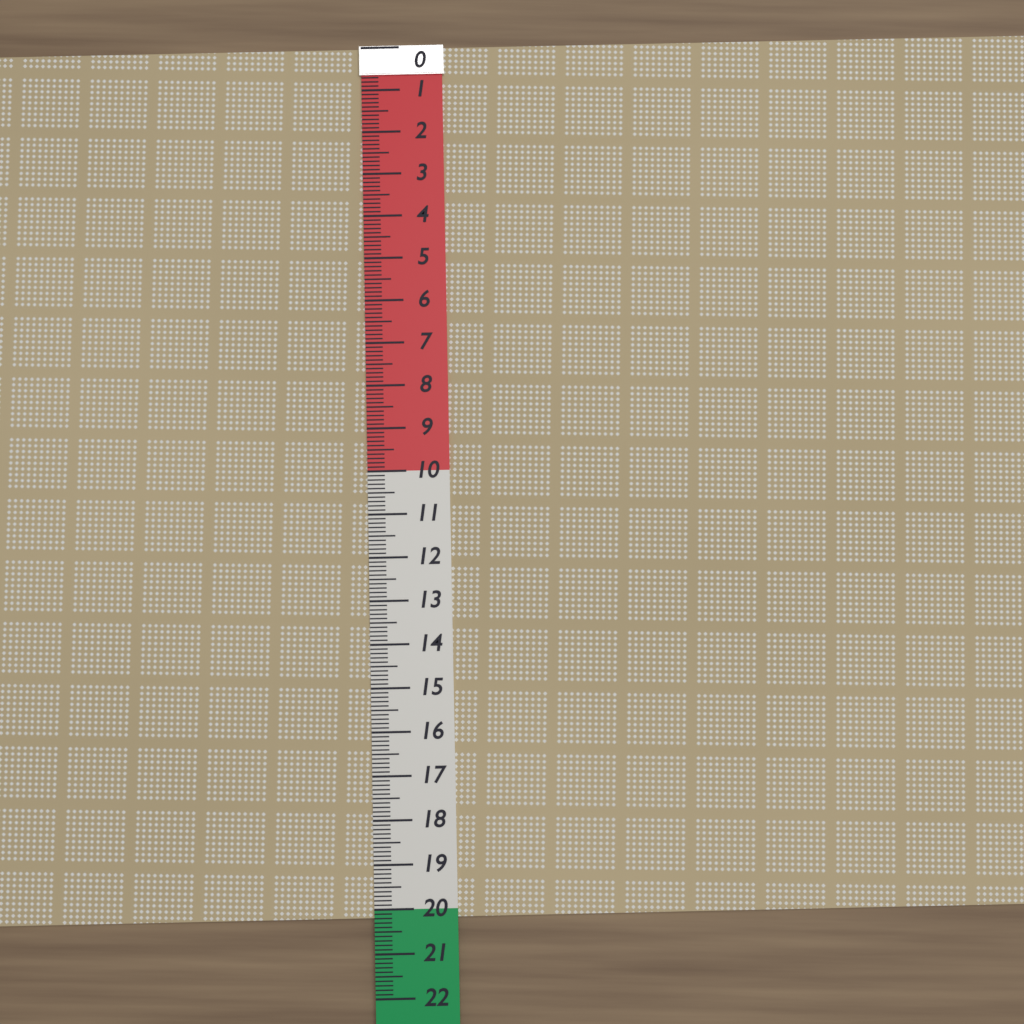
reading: 20.2 (no unit)
